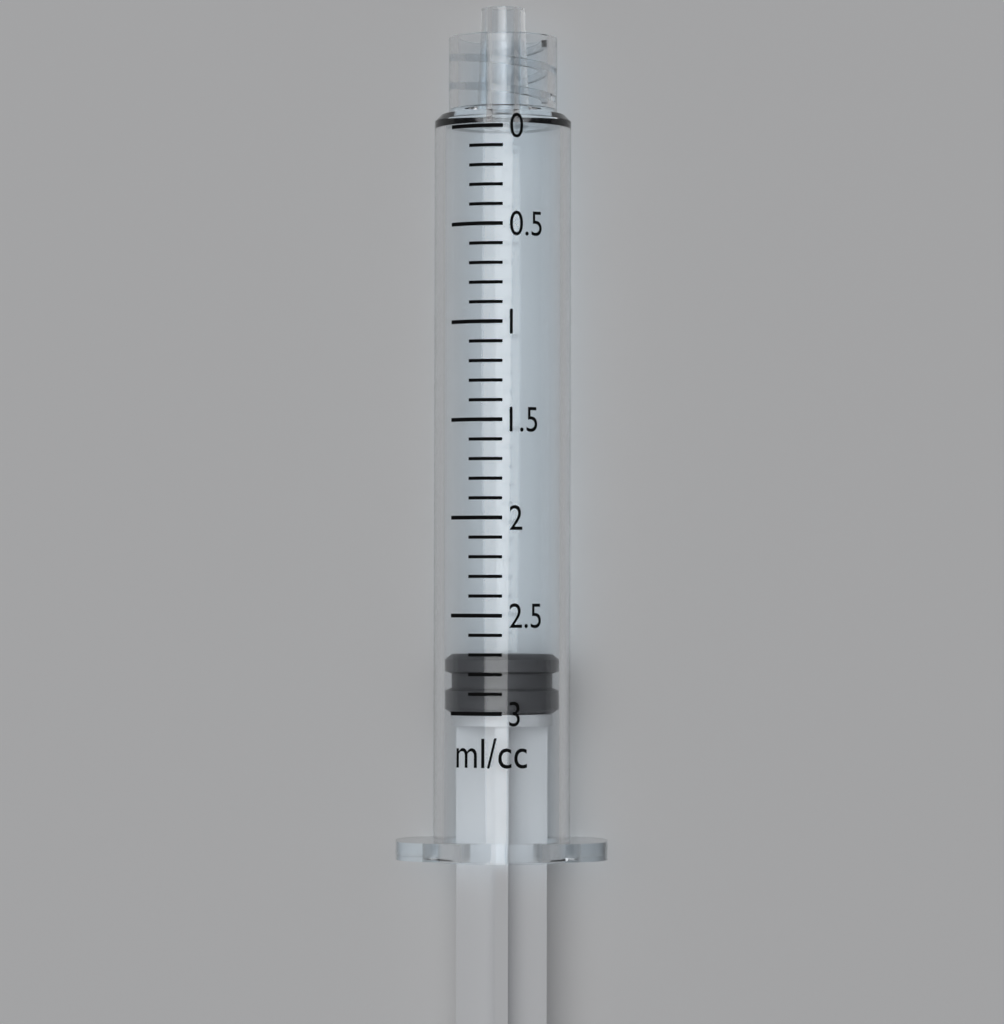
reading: 2.7 ml
